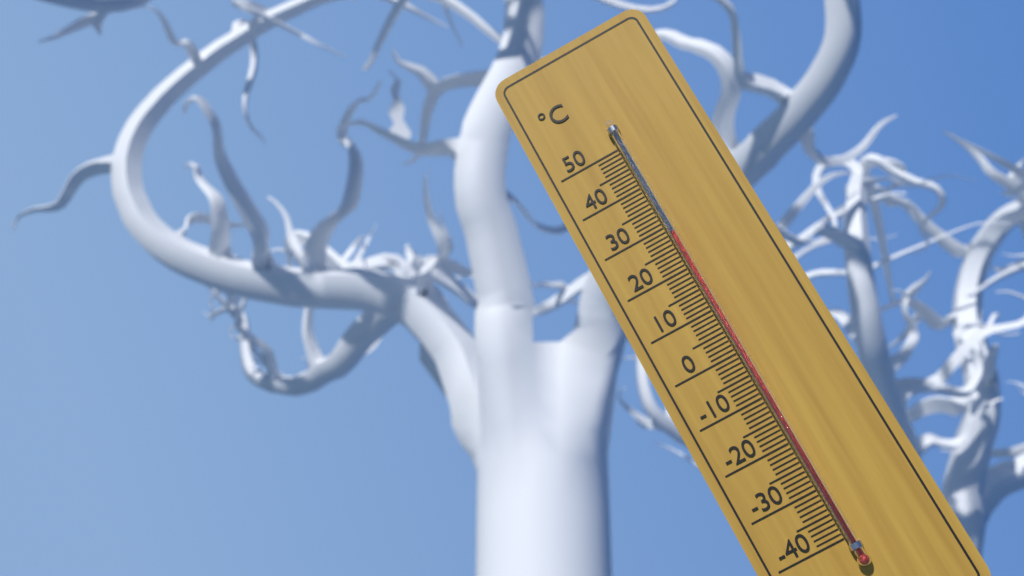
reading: 28 °C
